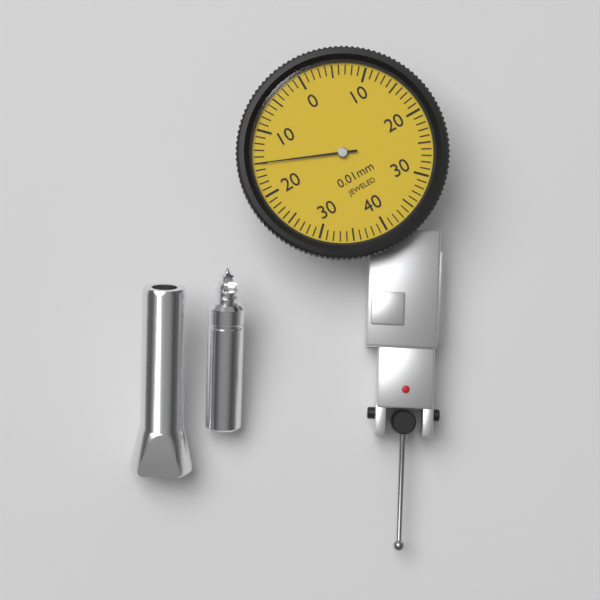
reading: 0.15 mm
